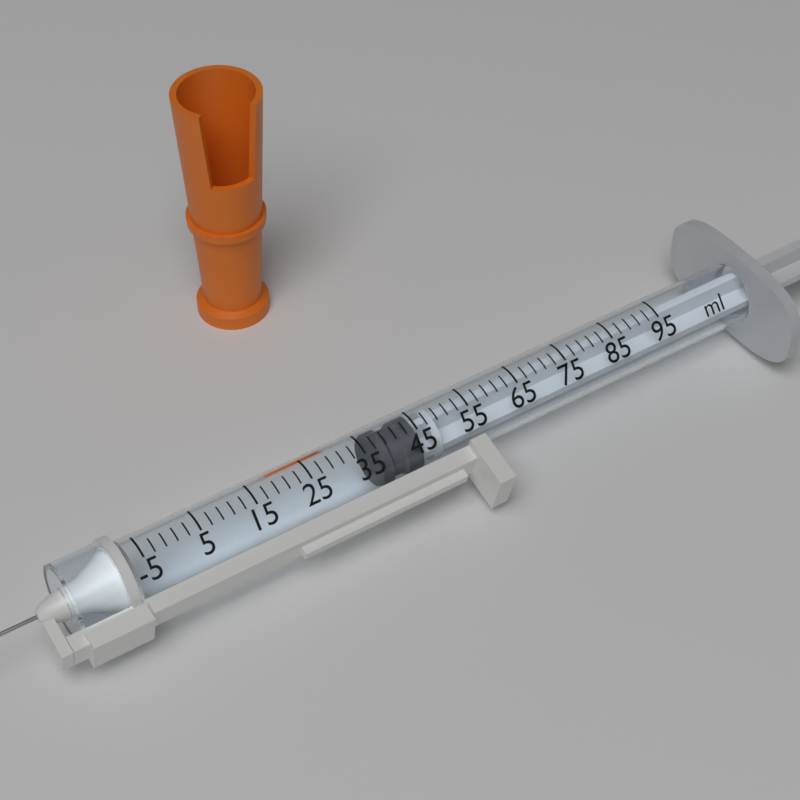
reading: 37 ml
